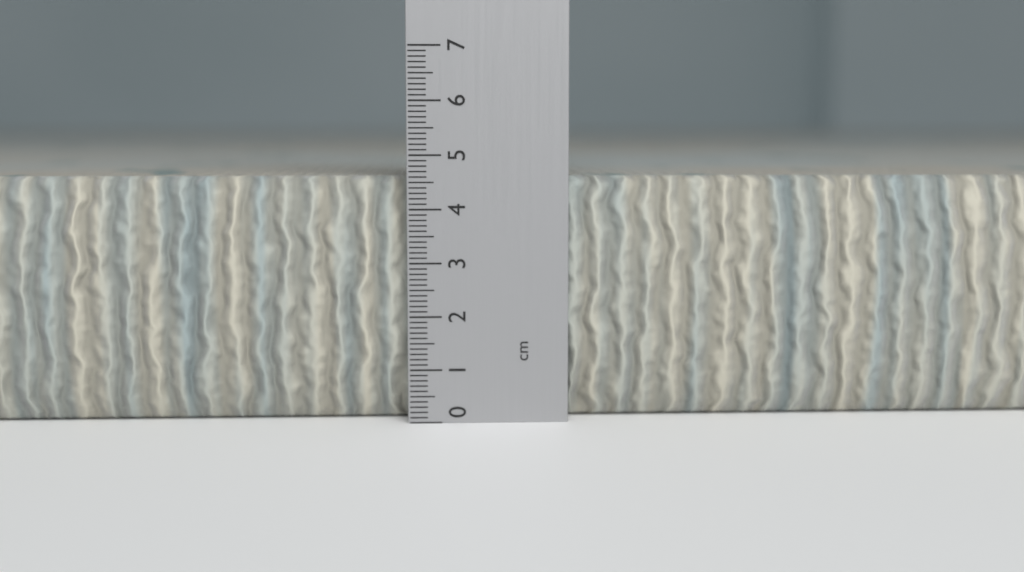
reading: 4.6 cm
